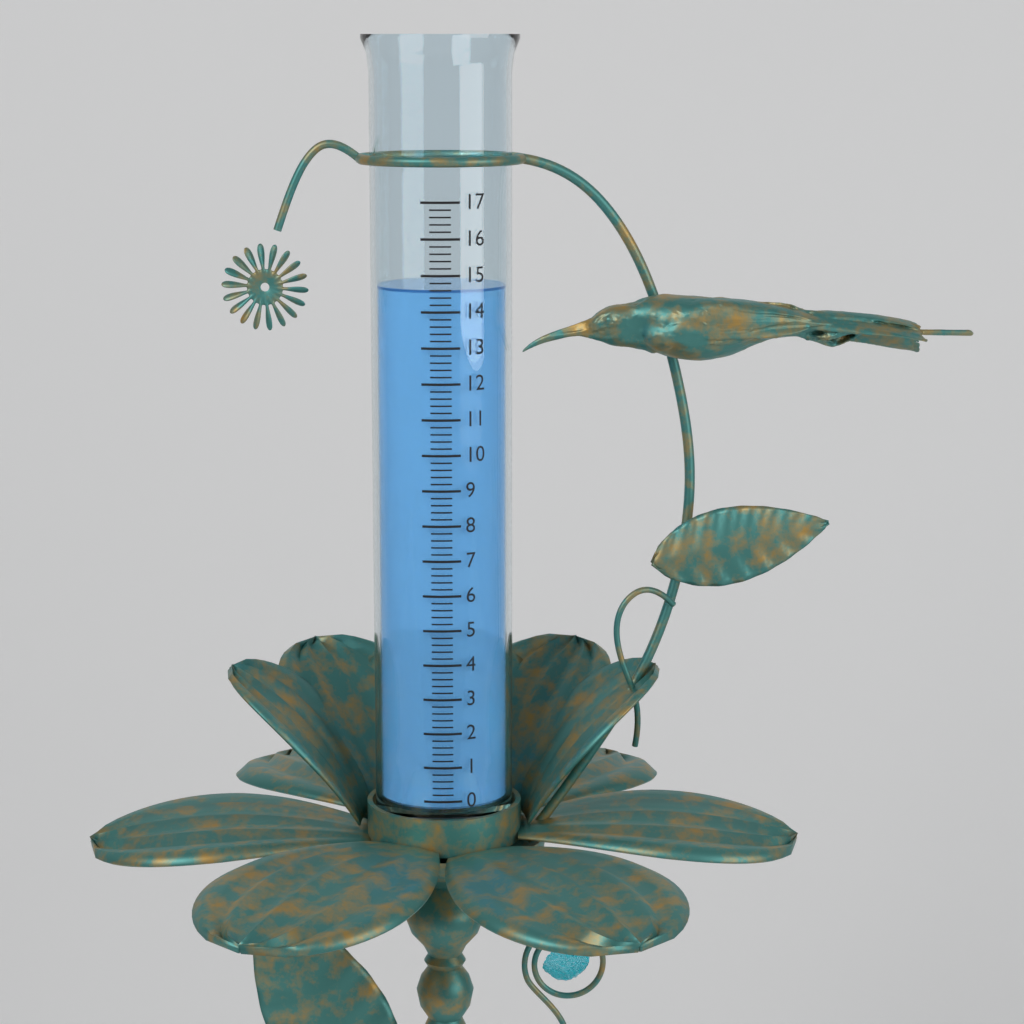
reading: 14.6 (no unit)
